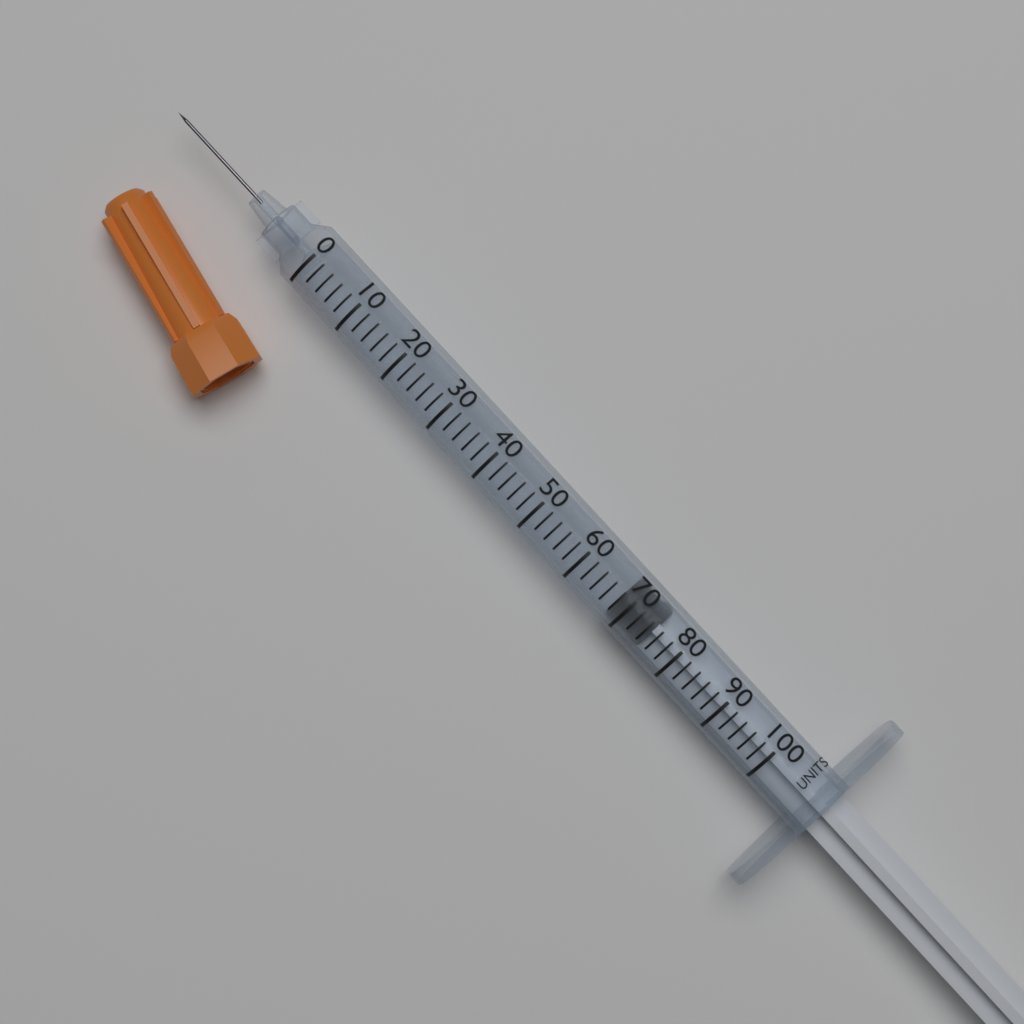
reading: 68 units
